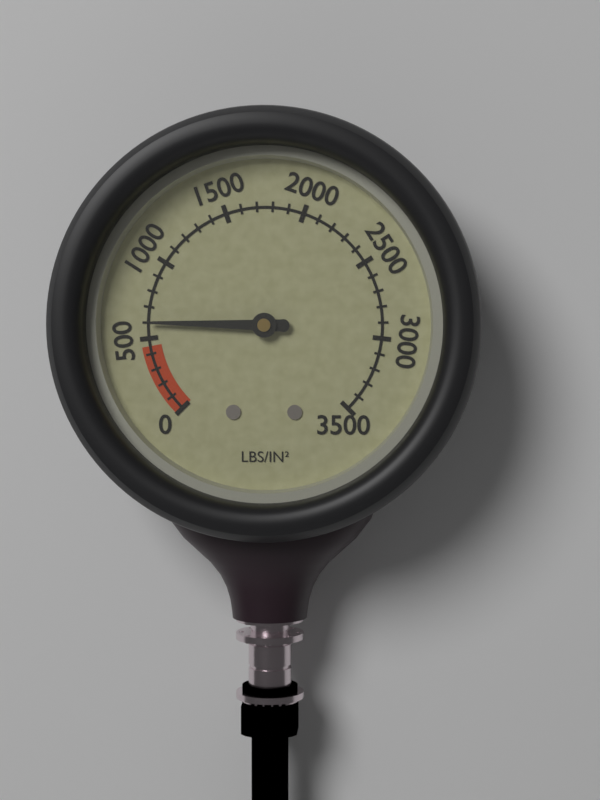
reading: 600 psi
